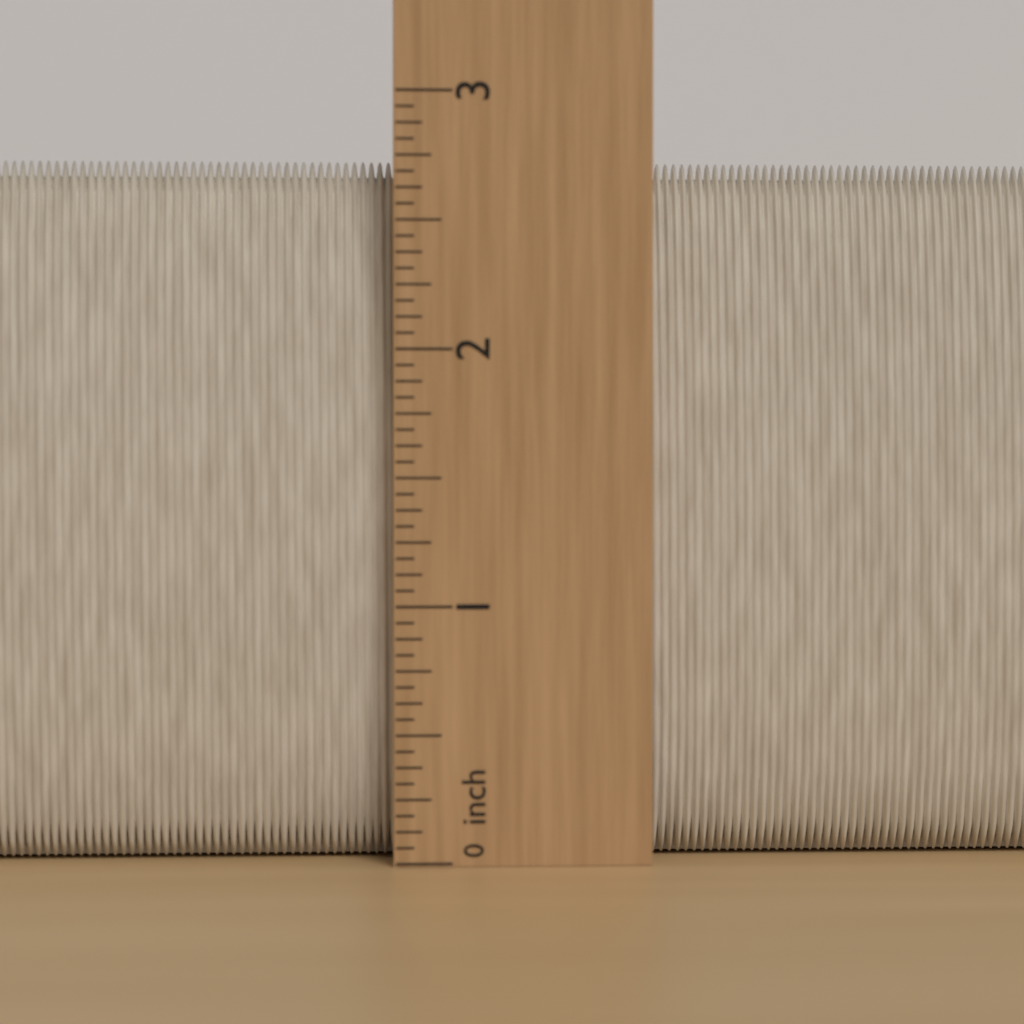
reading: 2.7500 inch
